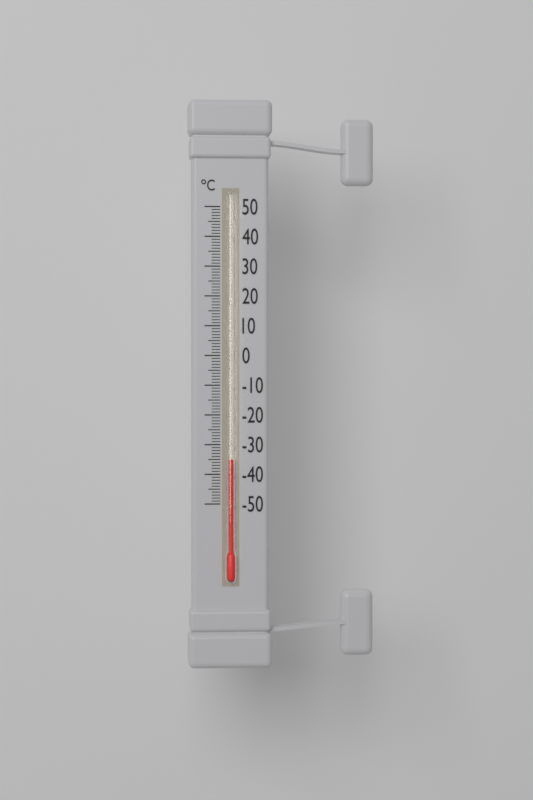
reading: -35 °C
